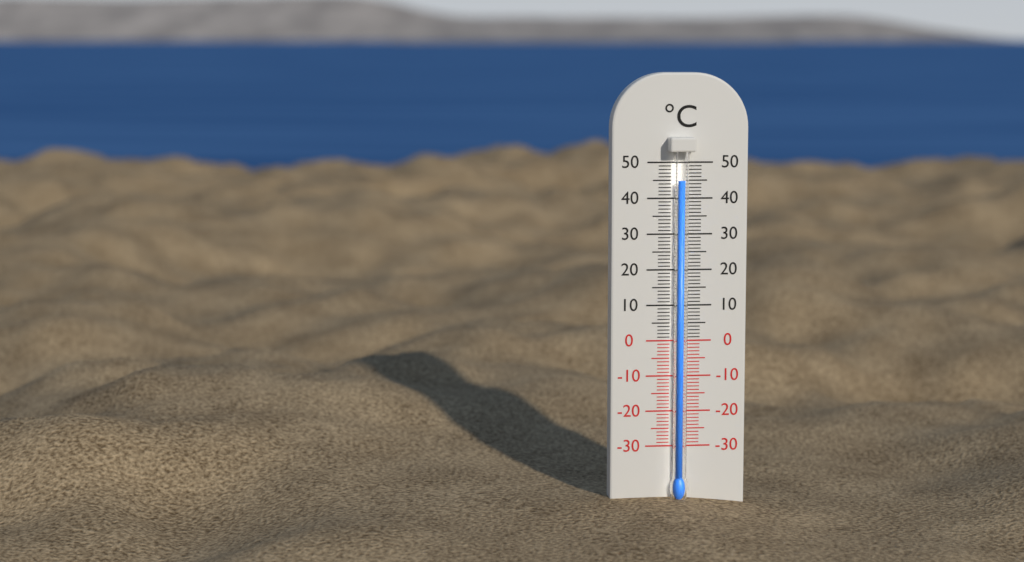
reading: 45 °C
